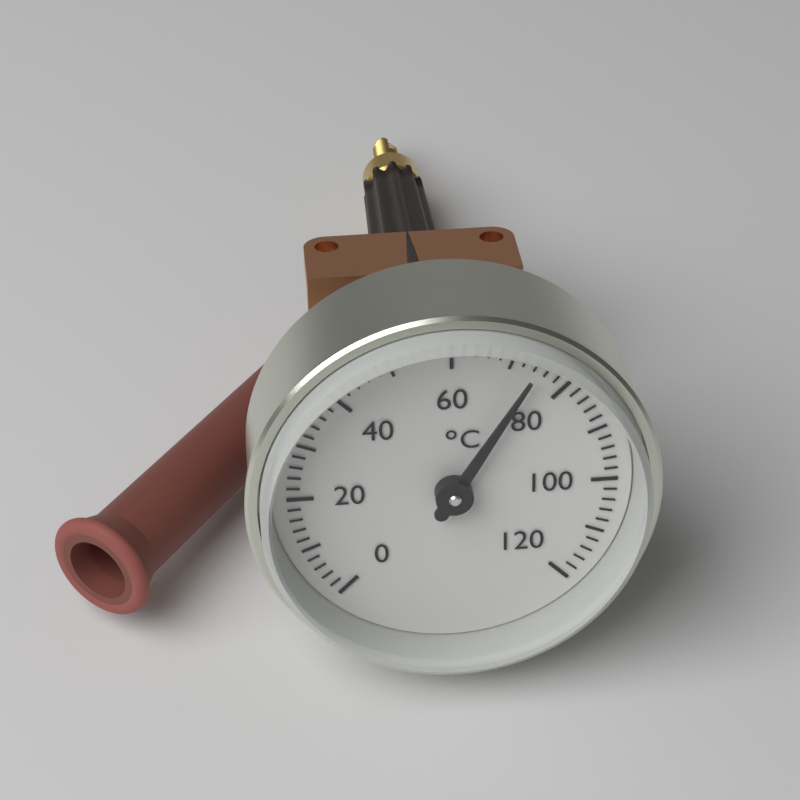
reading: 74 °C
